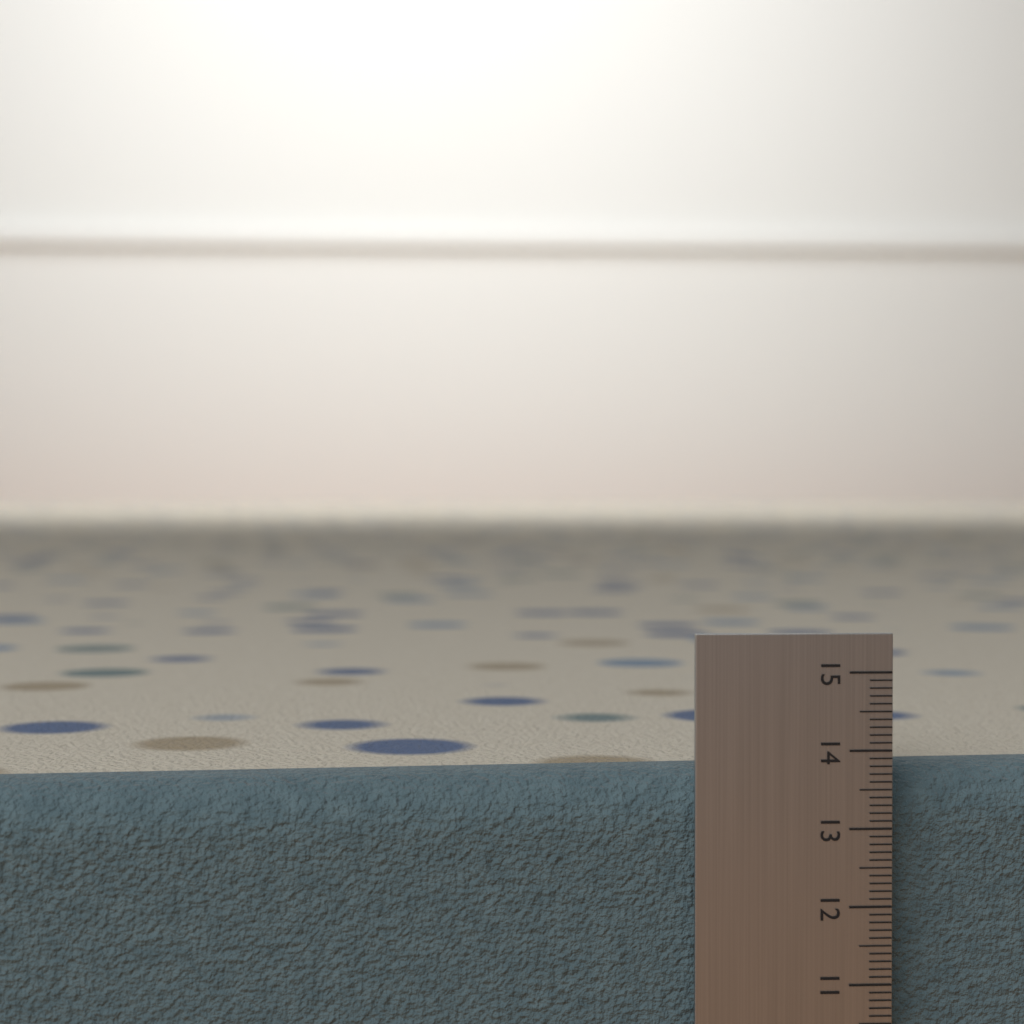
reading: 13.7 (no unit)
